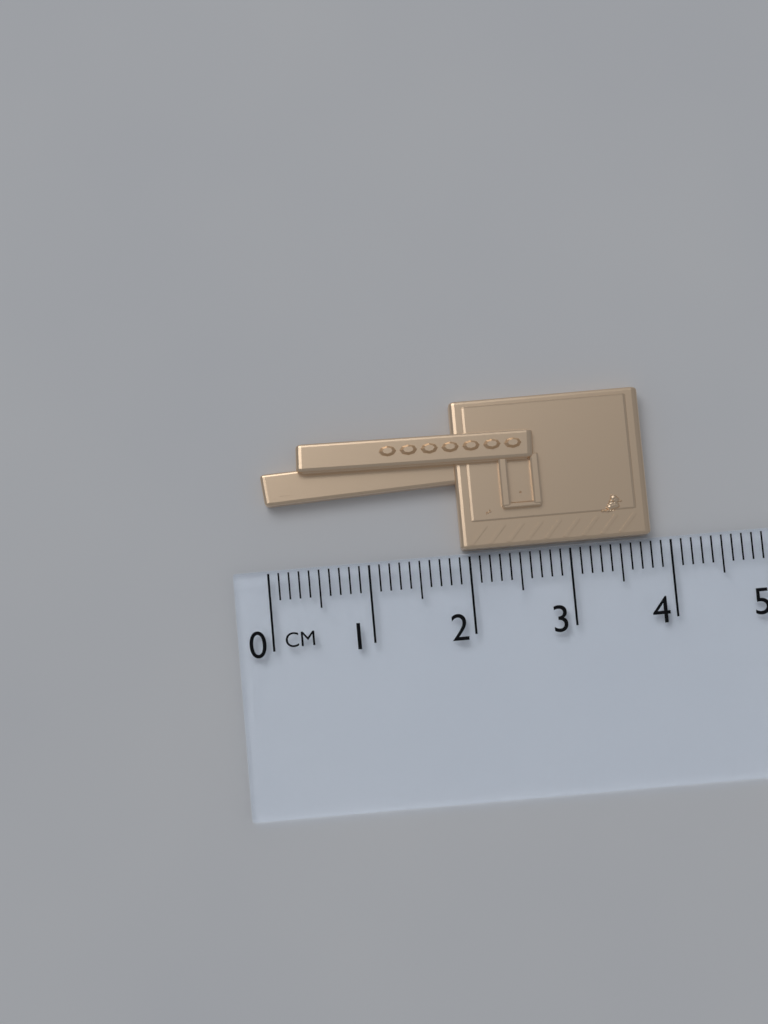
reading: 3.8 cm
